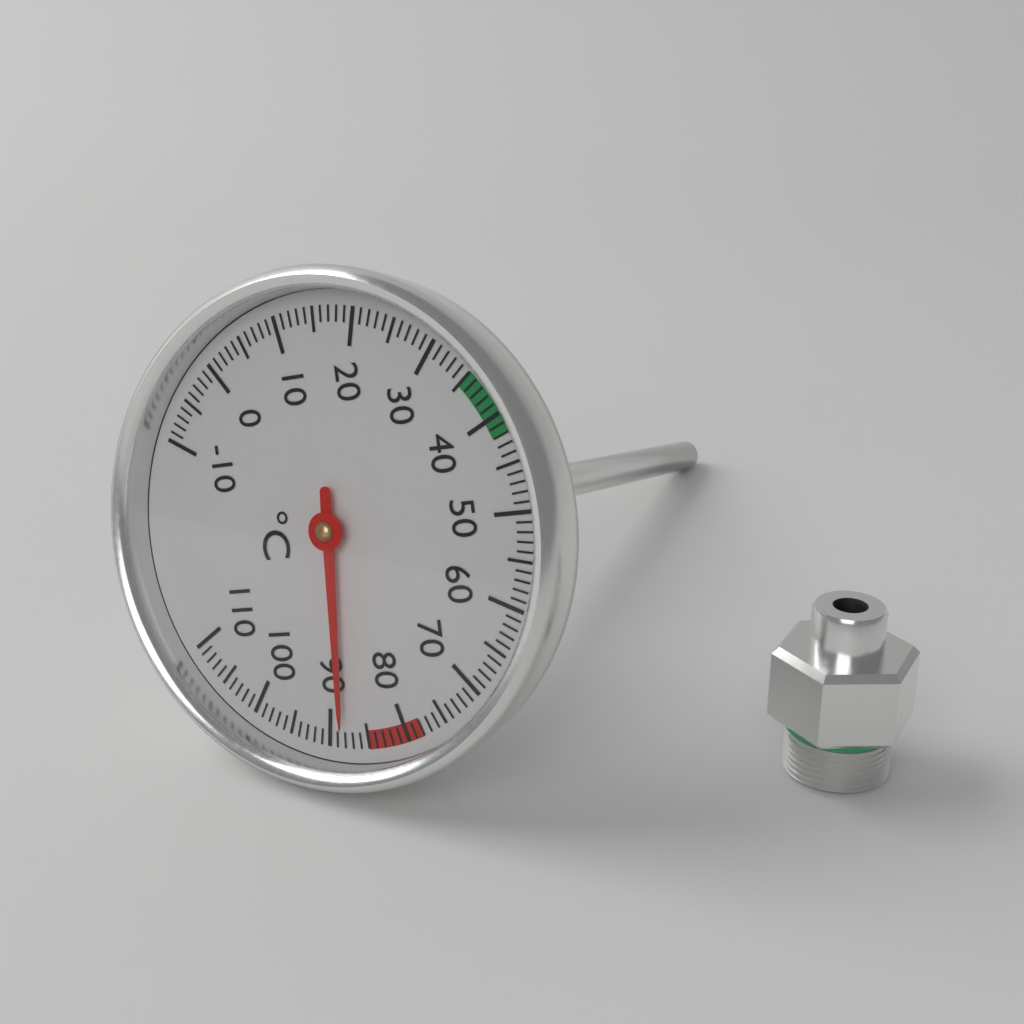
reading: 88 °C
